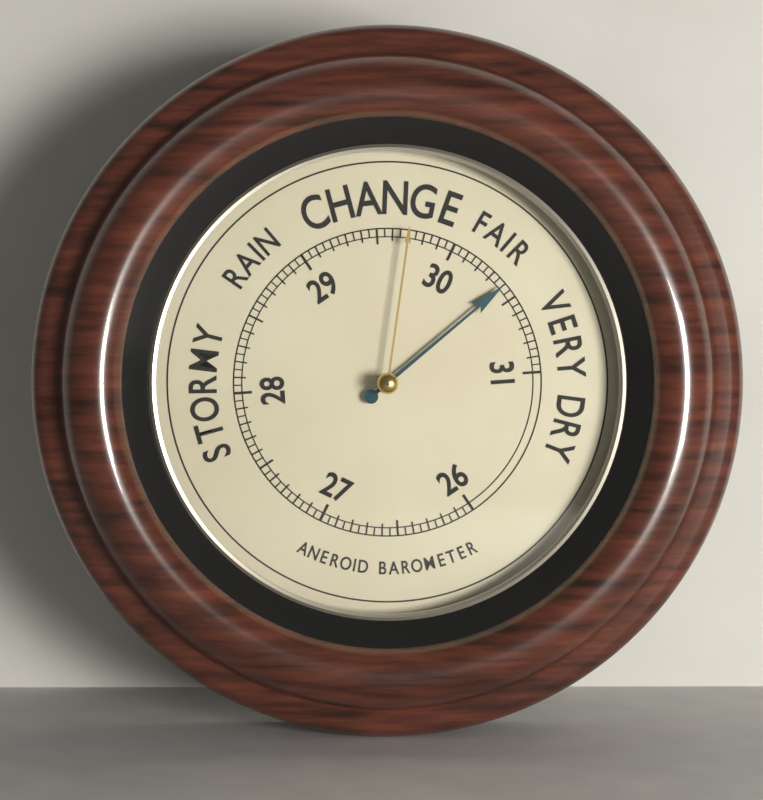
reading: 30.40 (no unit)
